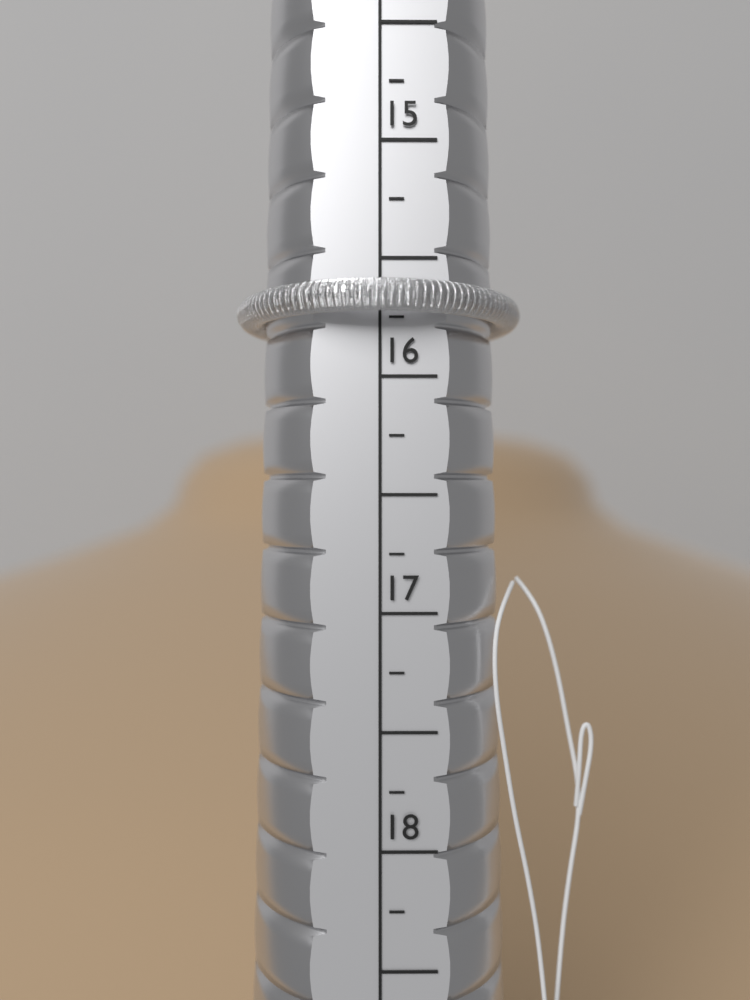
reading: 15.75 (no unit)
